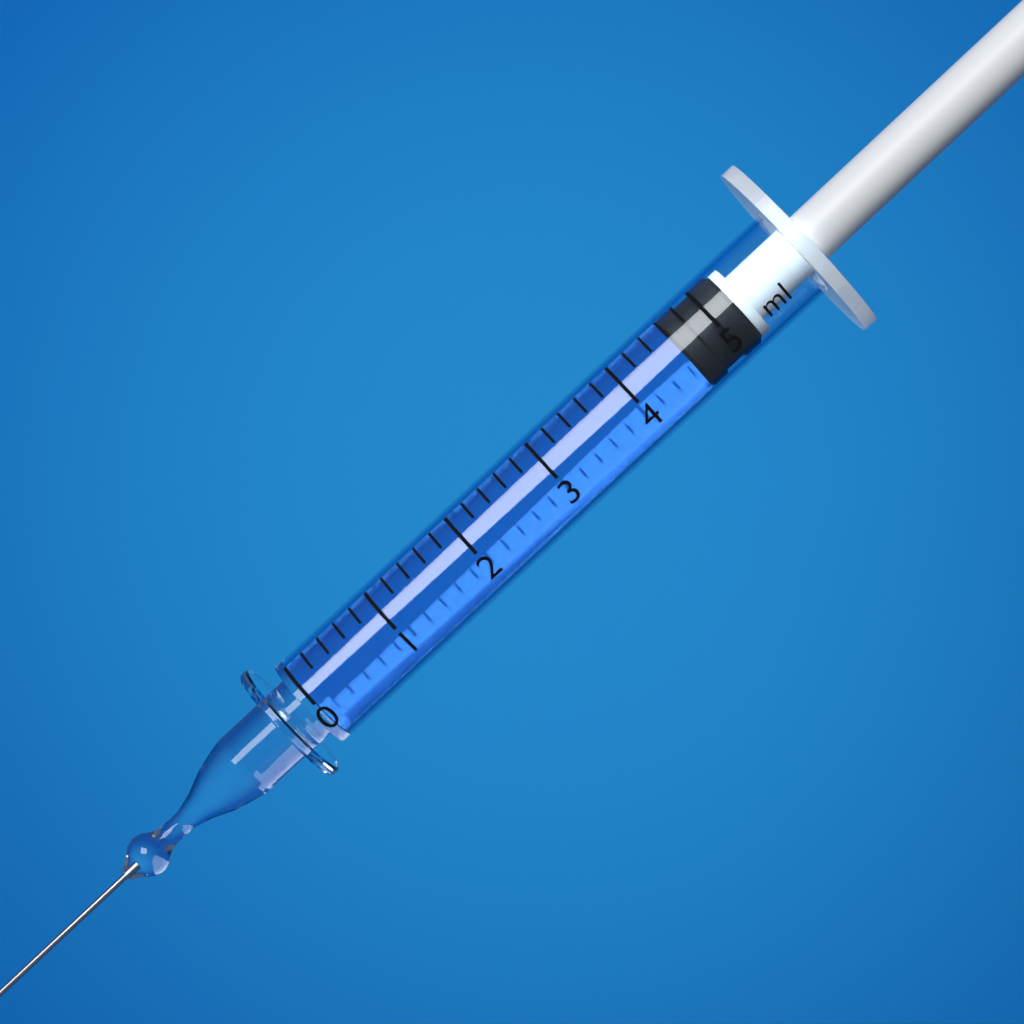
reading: 4.6 ml
